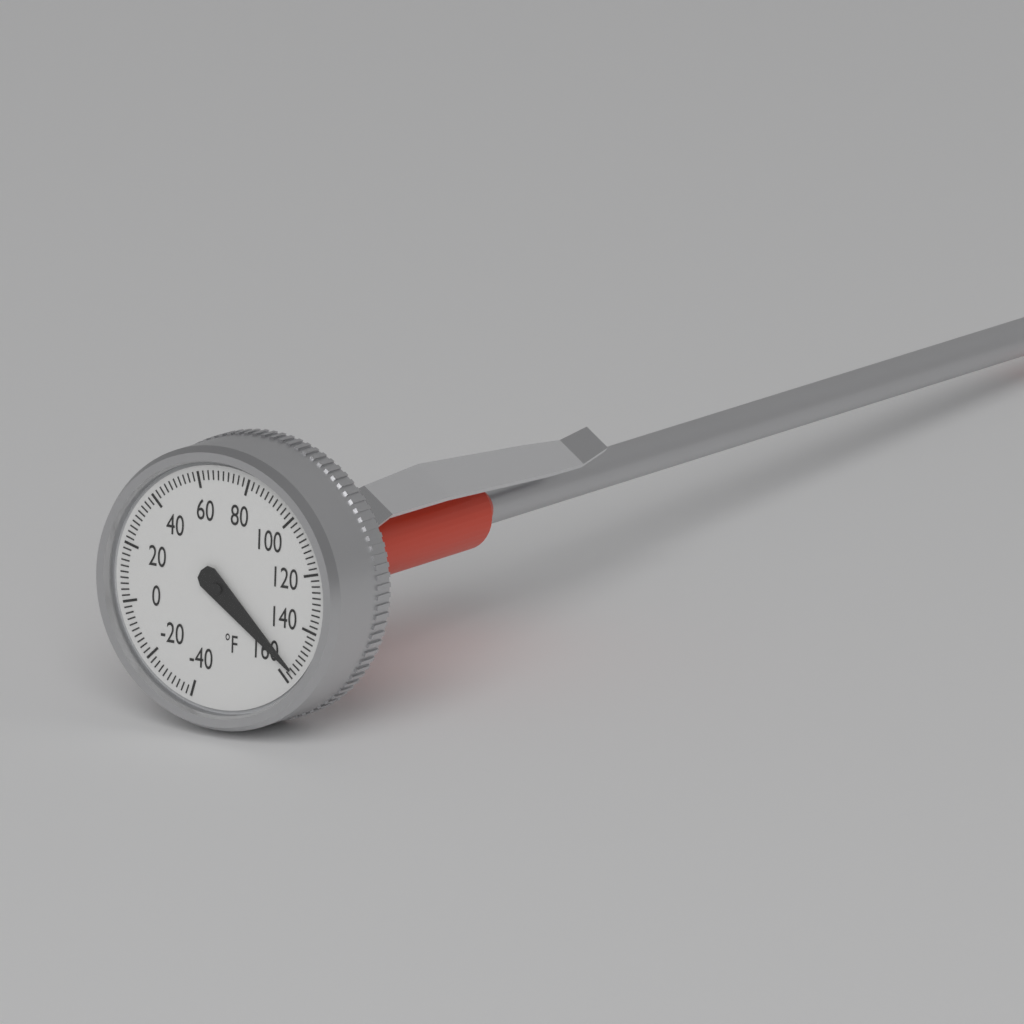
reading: 156 °F
